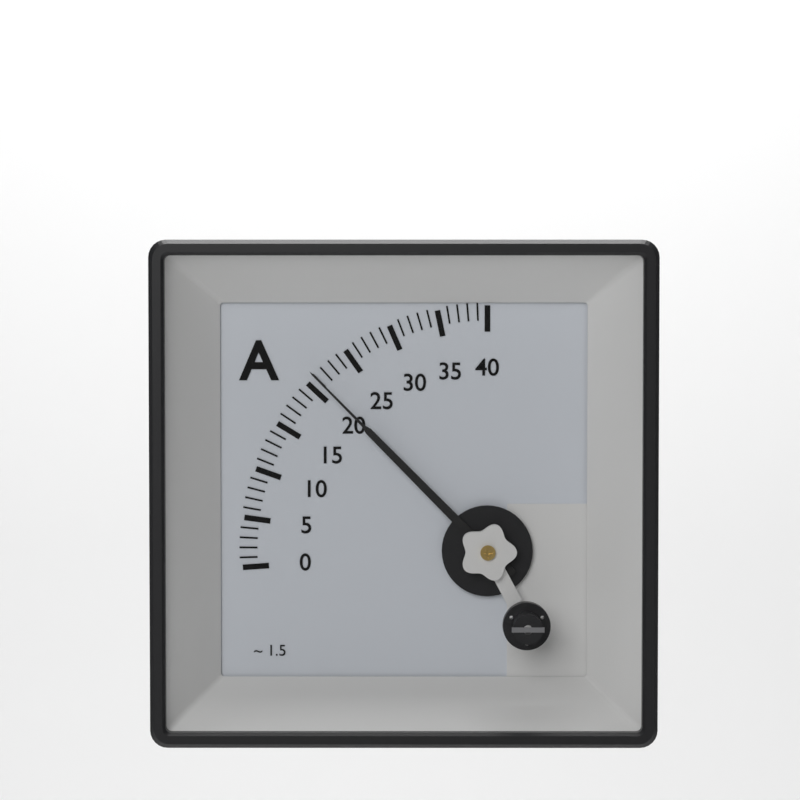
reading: 21 A
